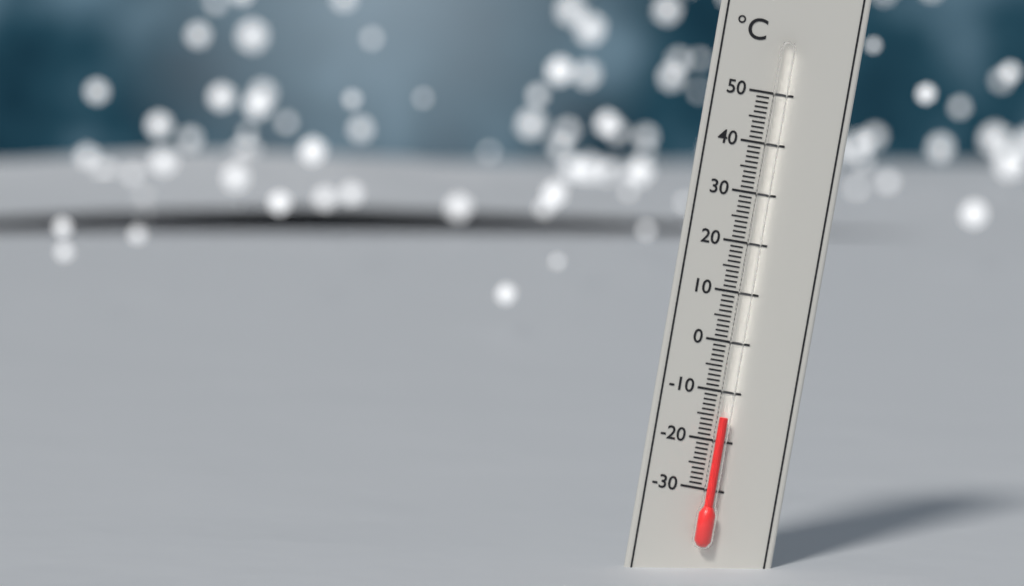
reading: -15 °C
